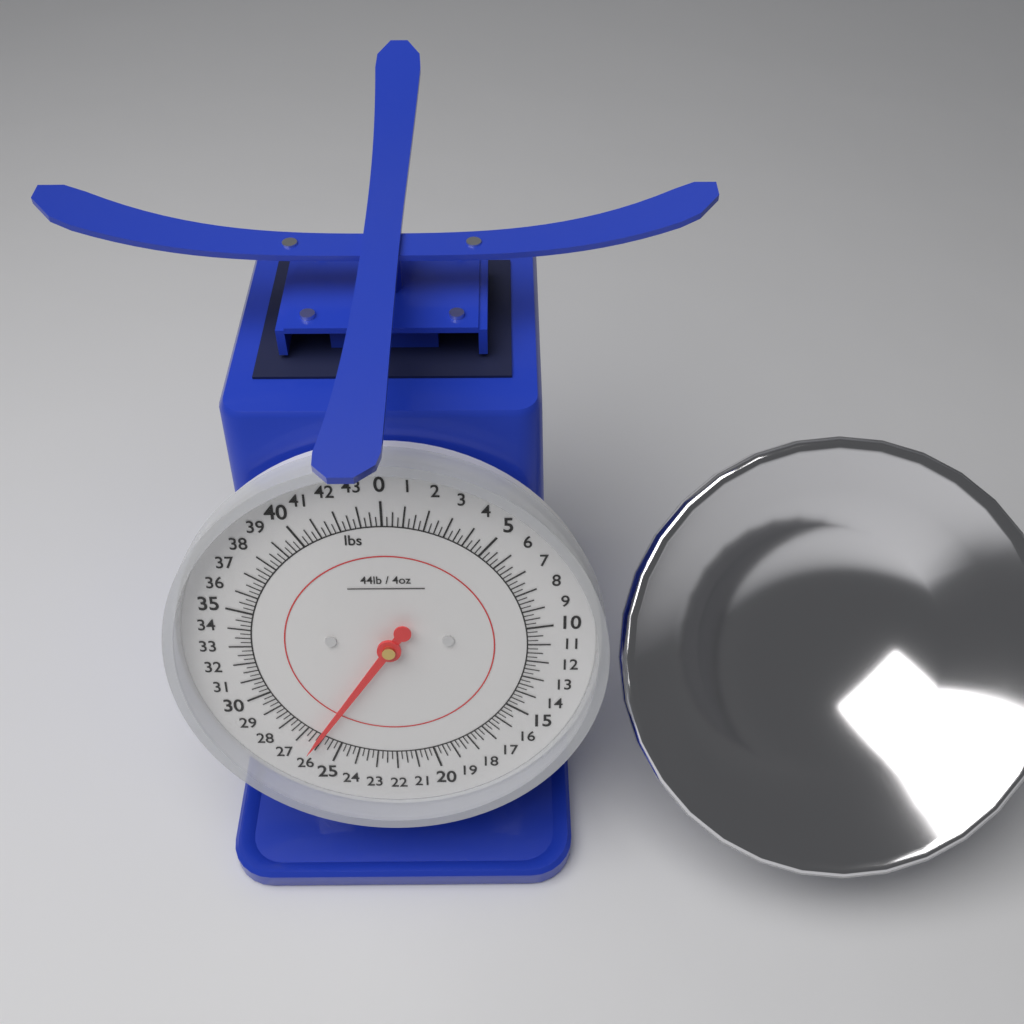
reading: 26.25 lbs
